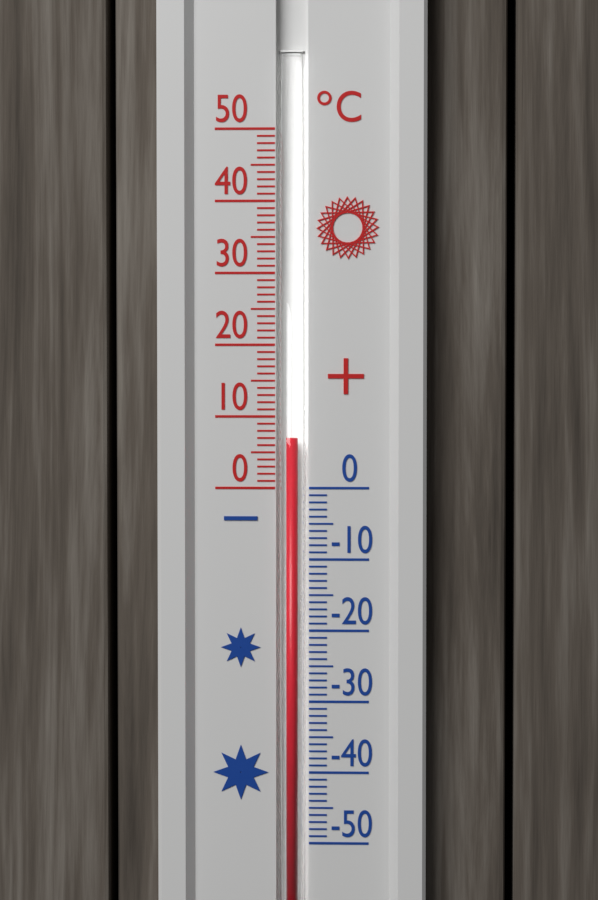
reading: 7 °C
